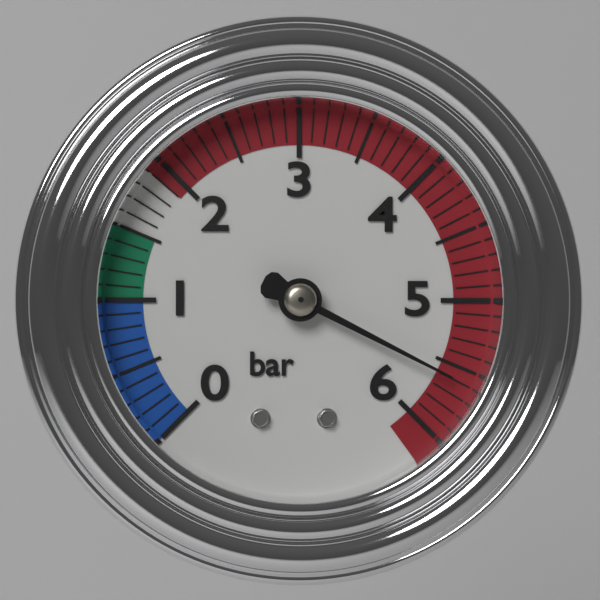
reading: 5.6 bar
